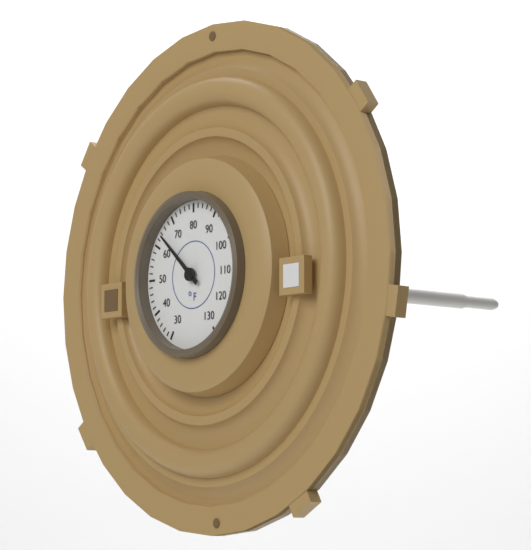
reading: 64 °F
